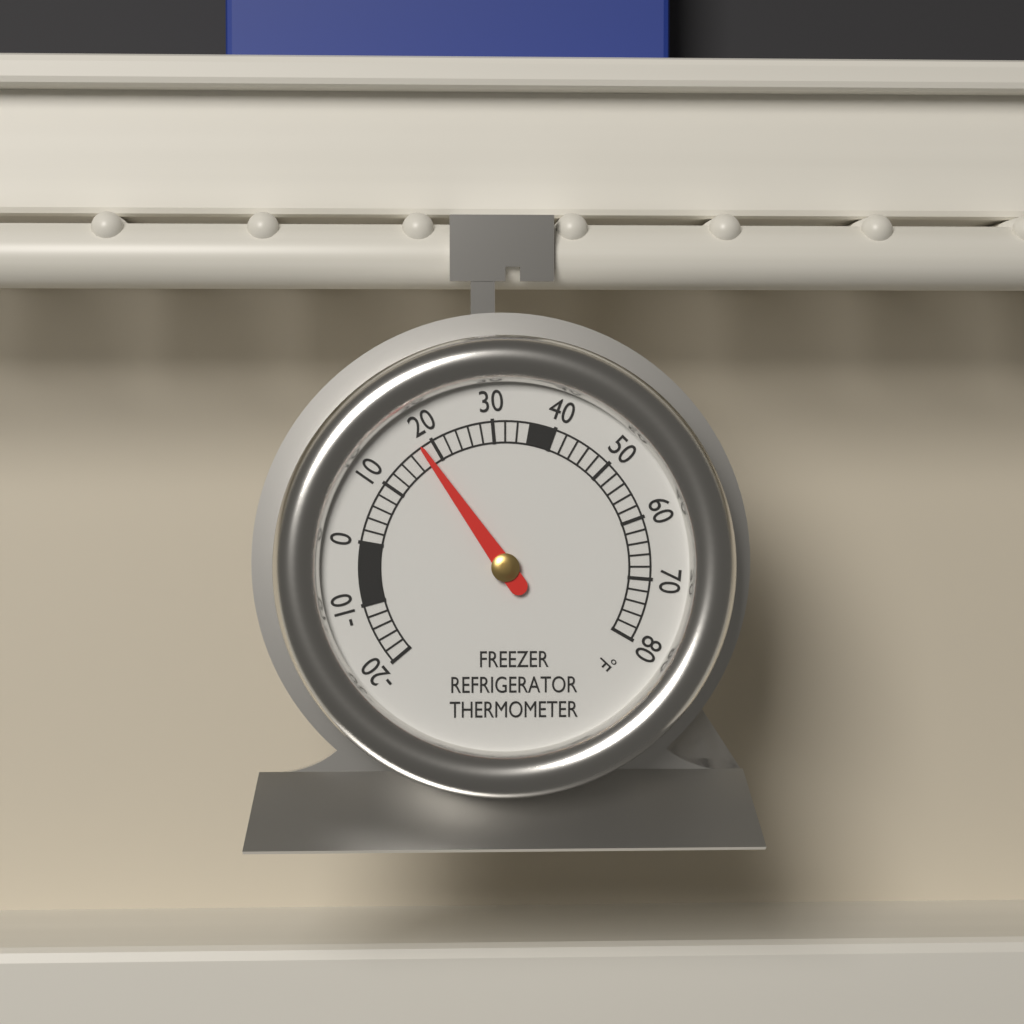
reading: 18 °F
